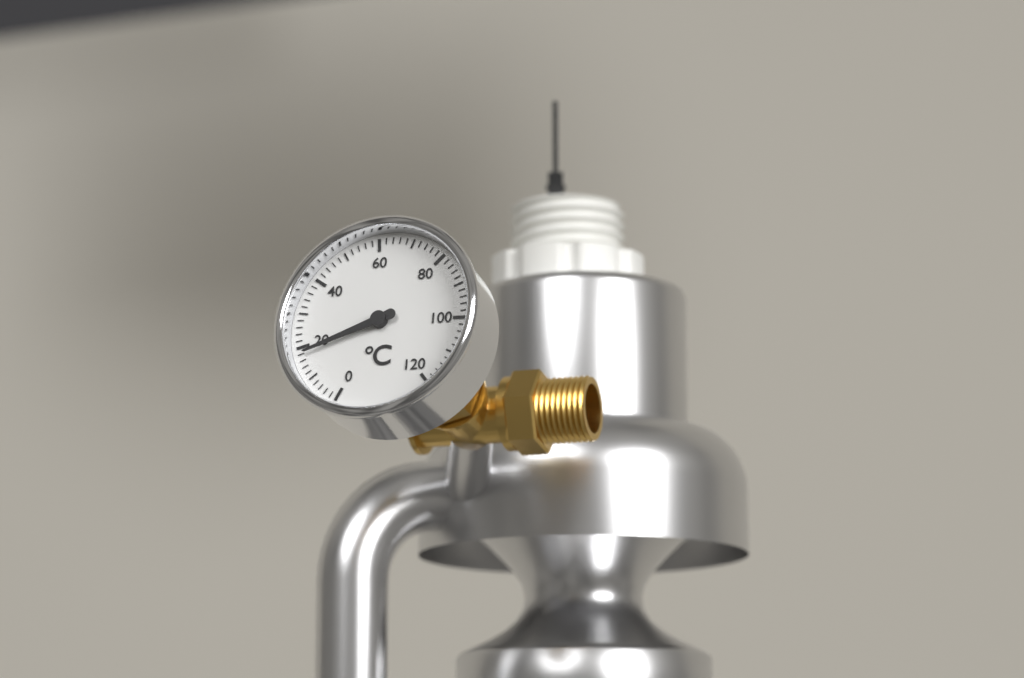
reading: 18 °C
